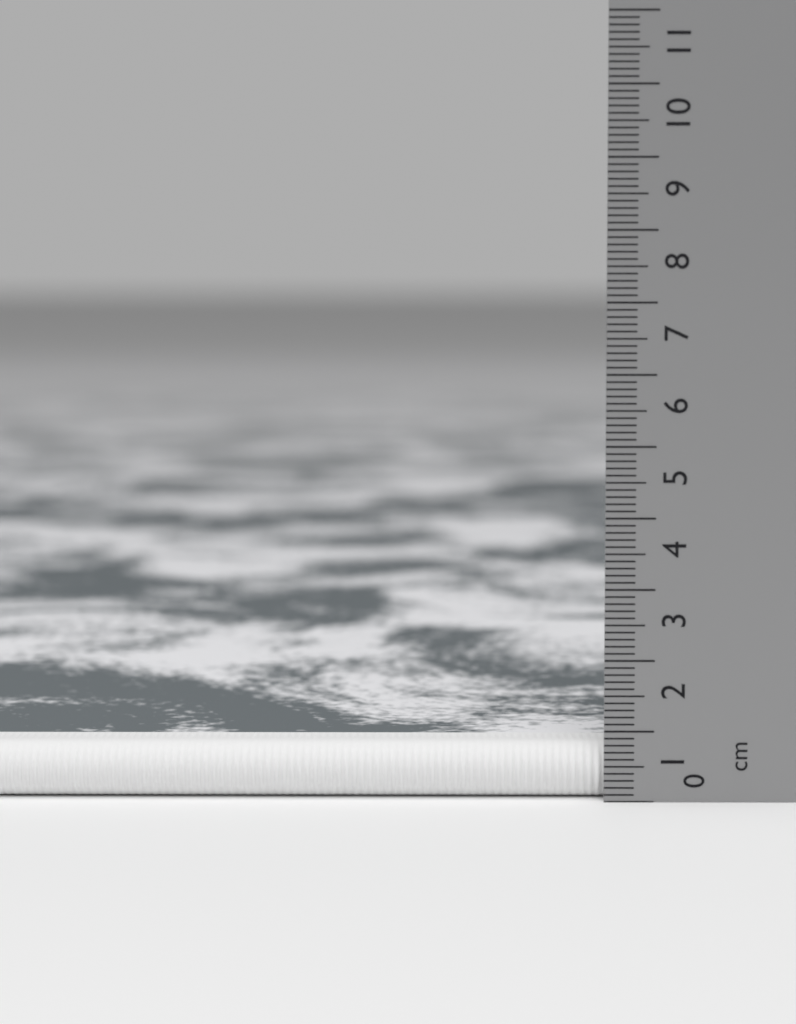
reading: 0.8 cm
